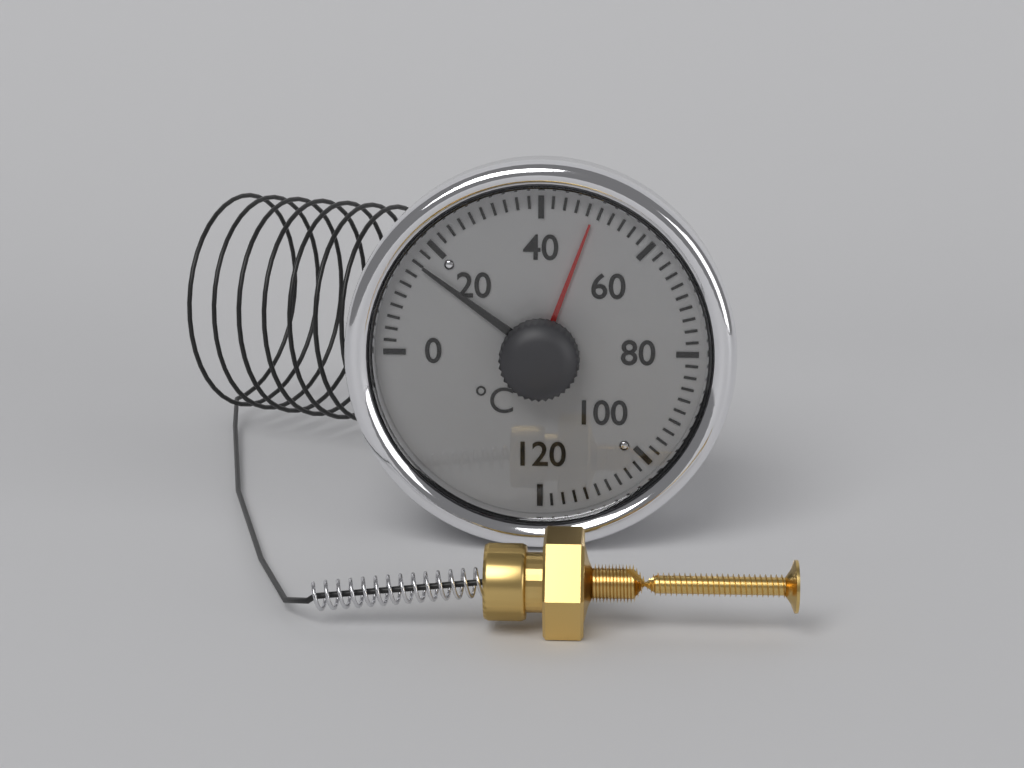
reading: 16 °C
